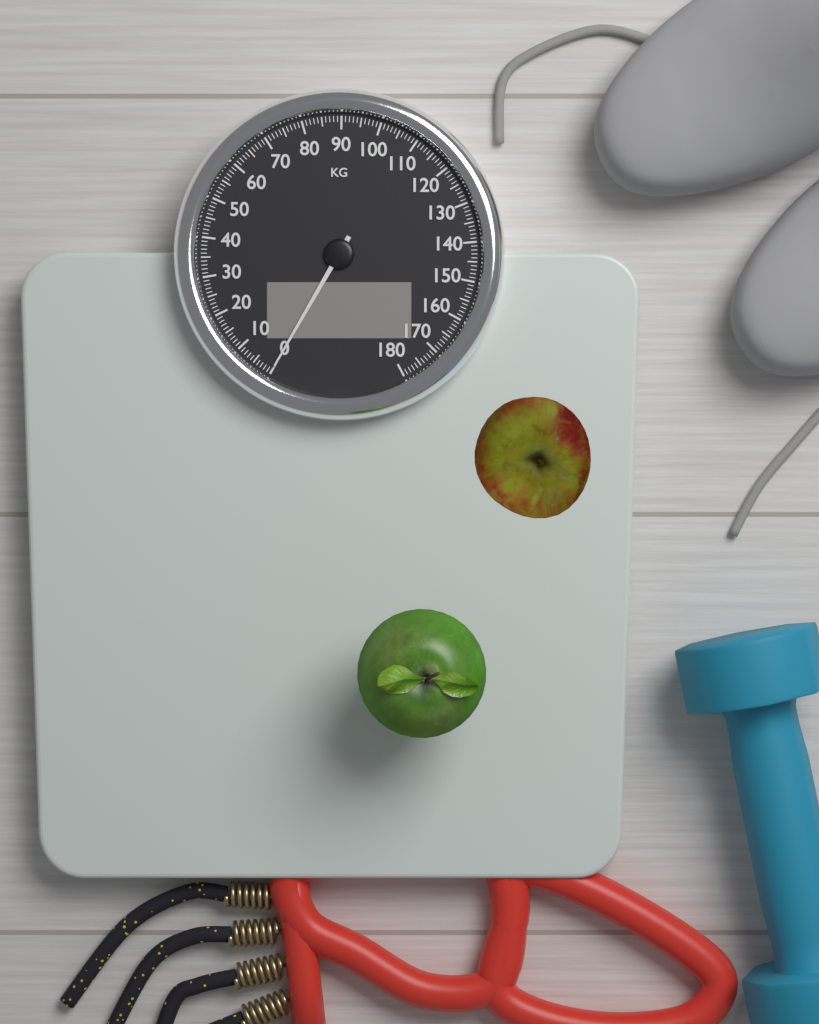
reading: 0 kg
